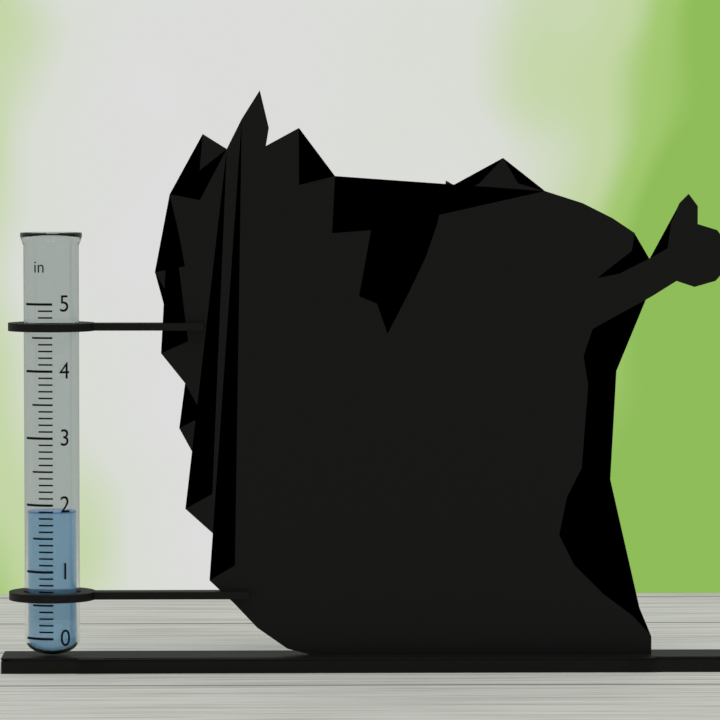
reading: 1.9 in
